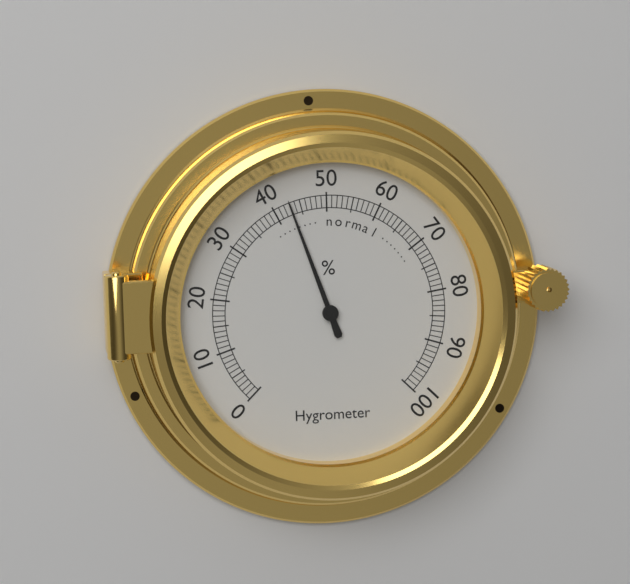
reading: 43 %
